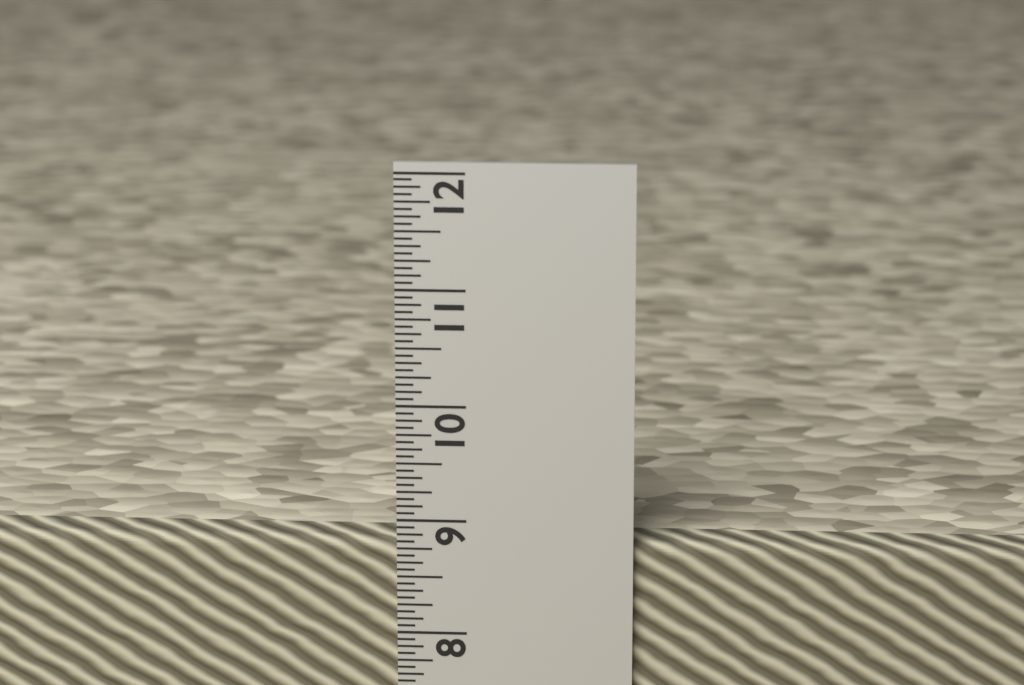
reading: 8.8125 in
